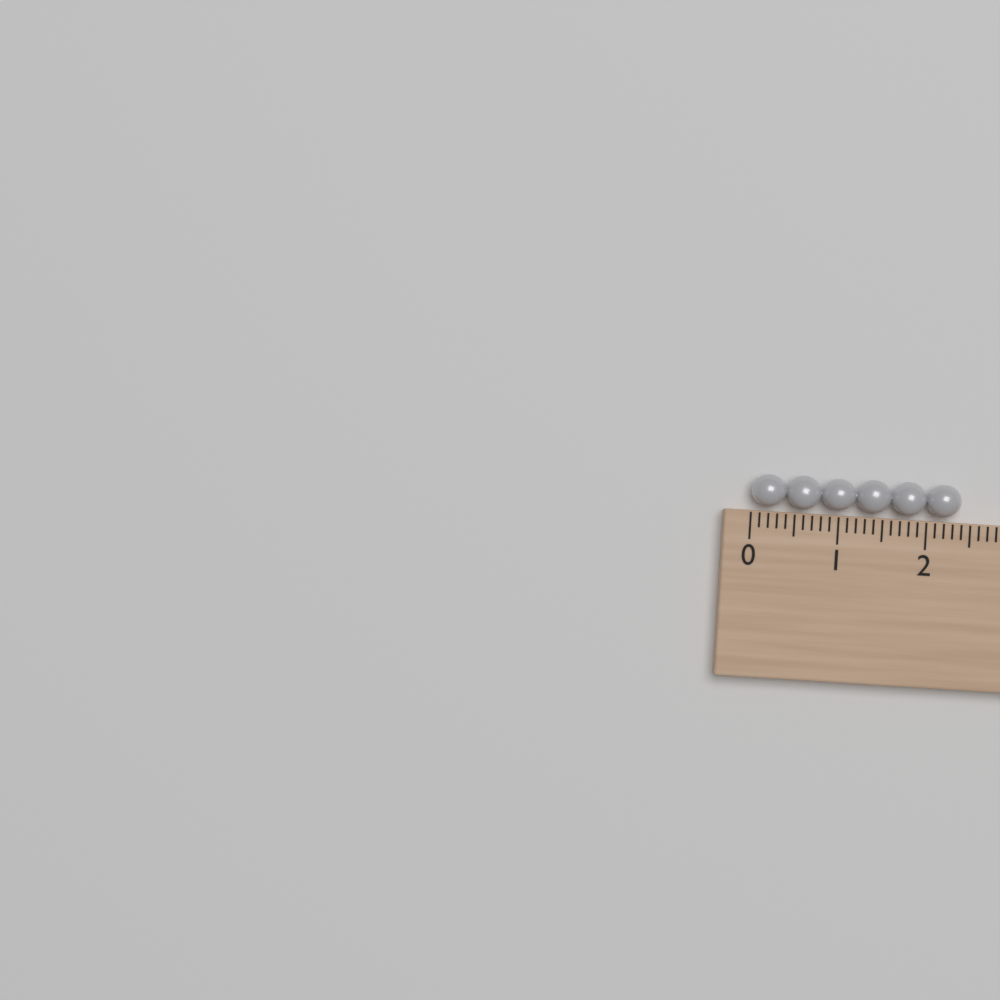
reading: 2.4 (no unit)
